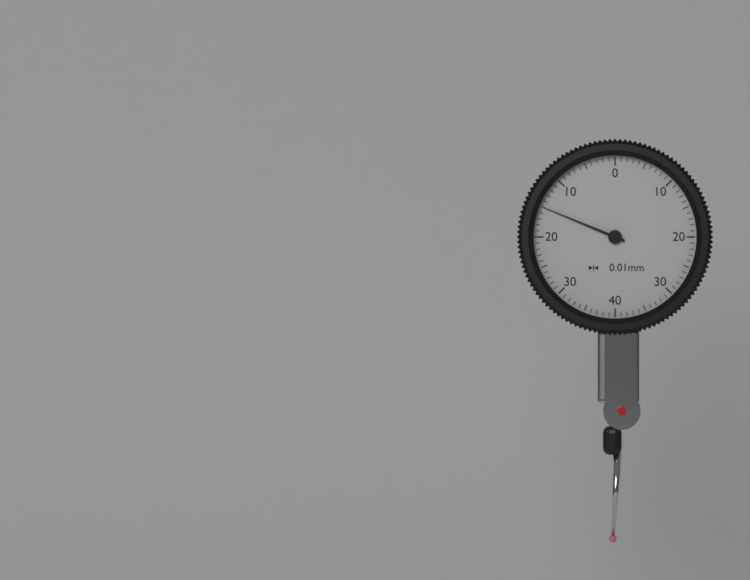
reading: 0.15 mm
